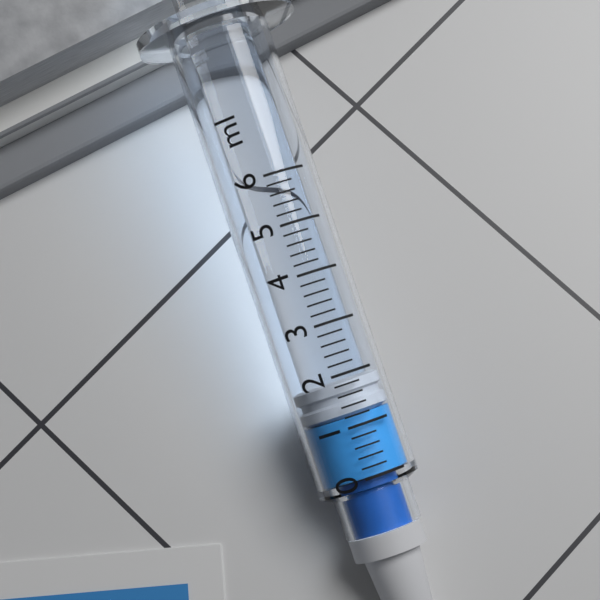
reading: 1.2 ml
